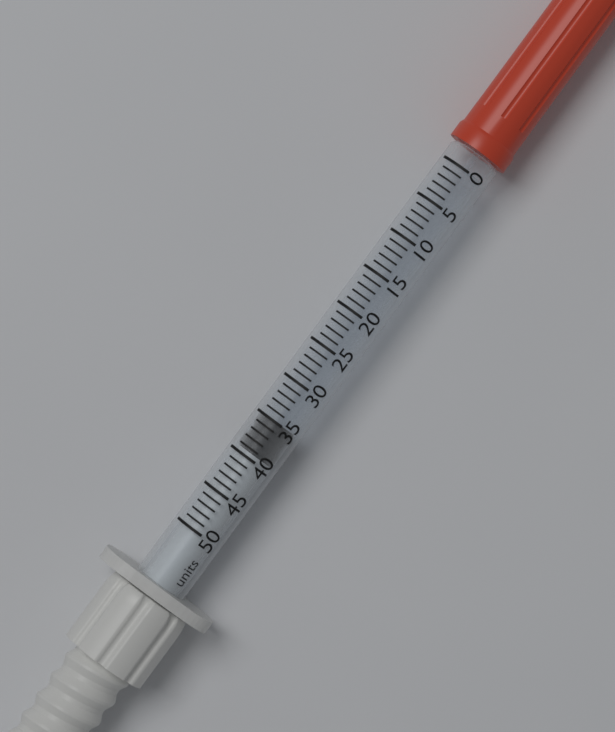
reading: 35 units
